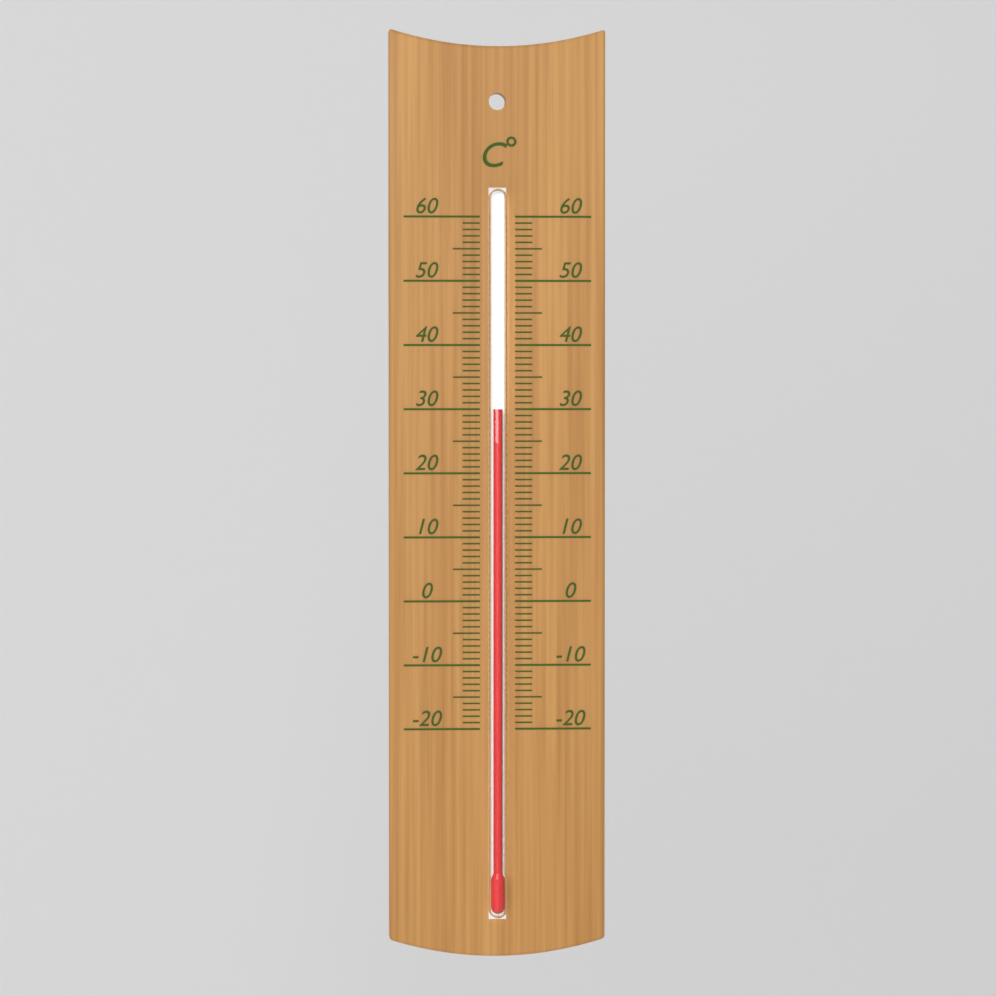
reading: 30 °C
